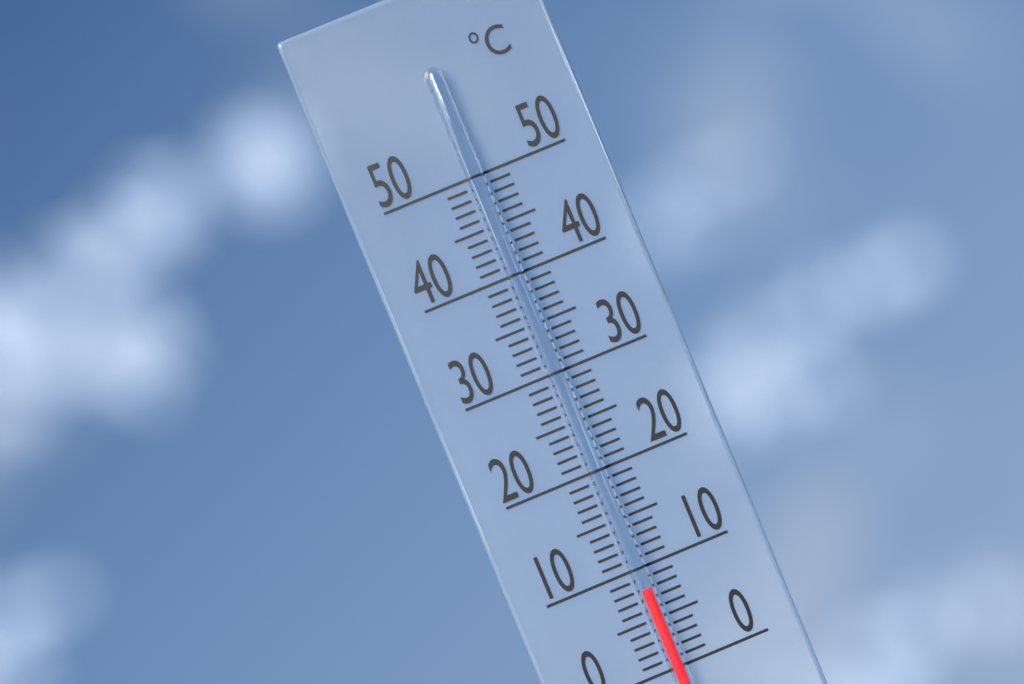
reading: 8 °C
